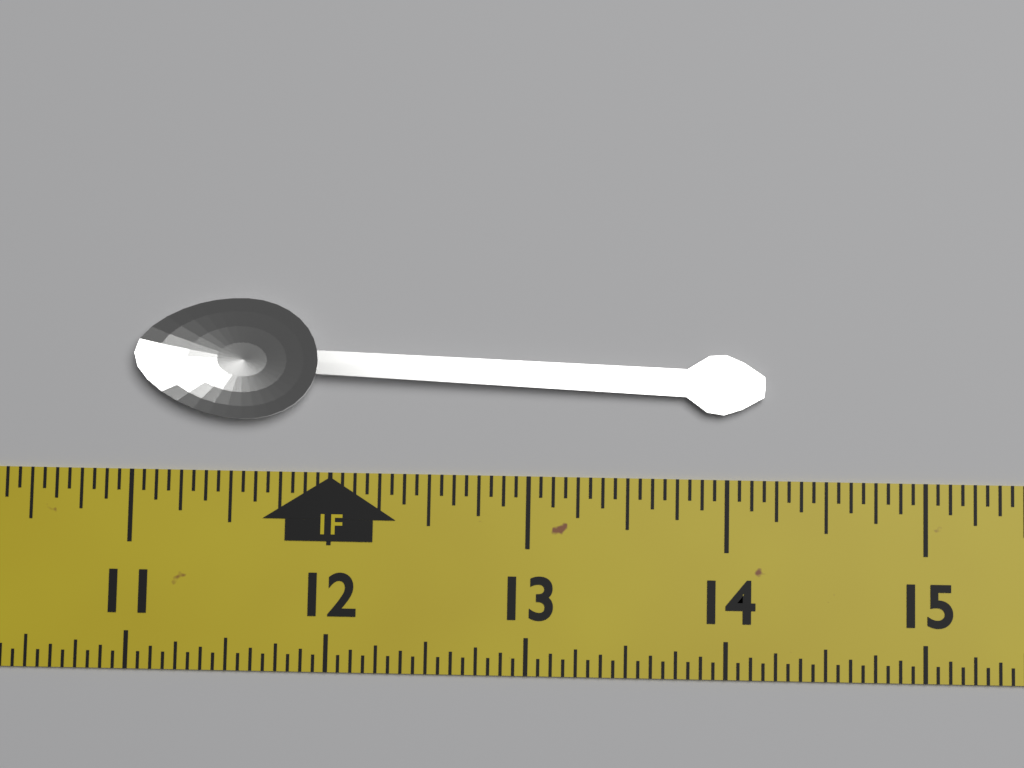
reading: 14.1875 in
